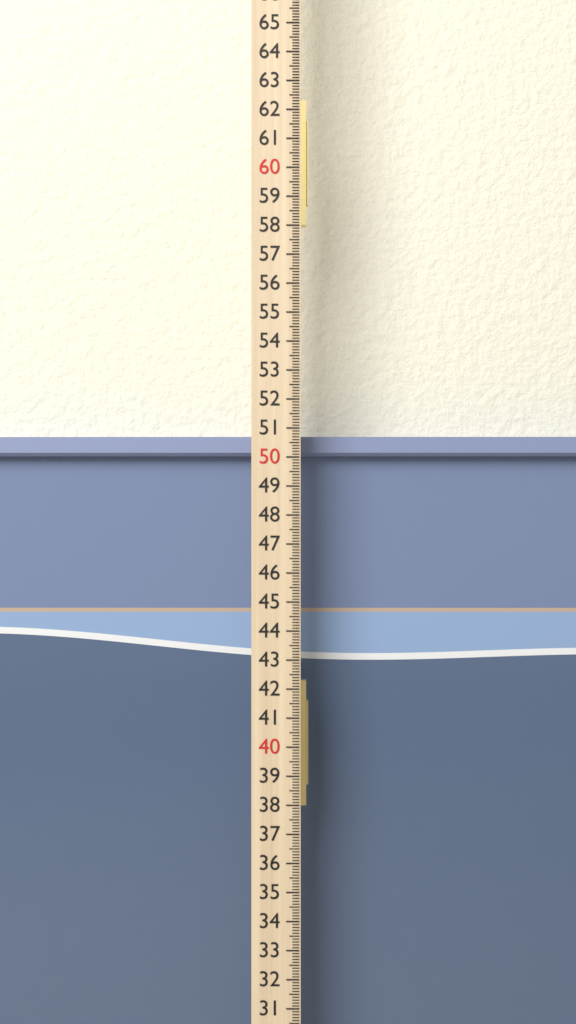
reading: 50.8 cm
